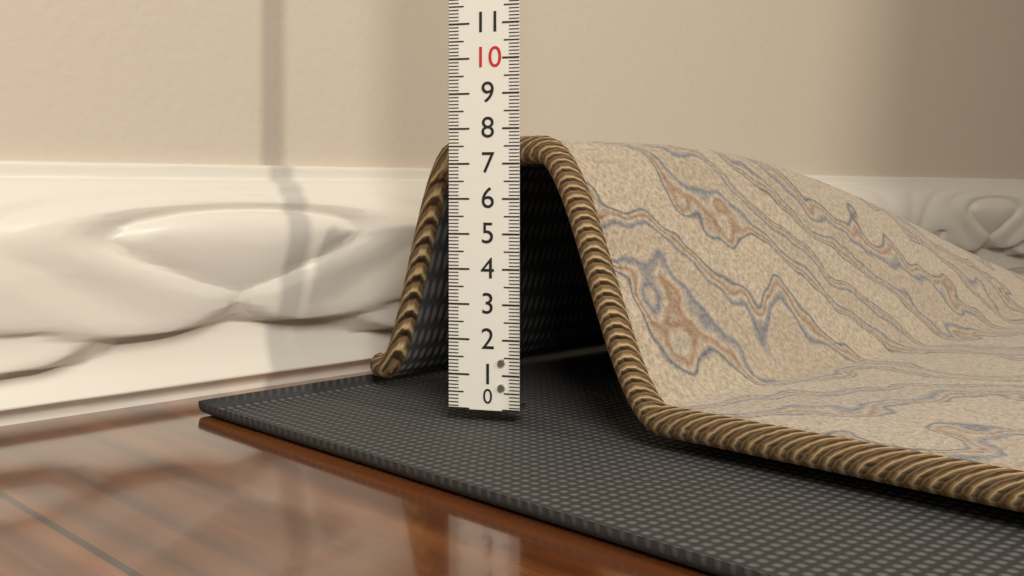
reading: 7.8 (no unit)
